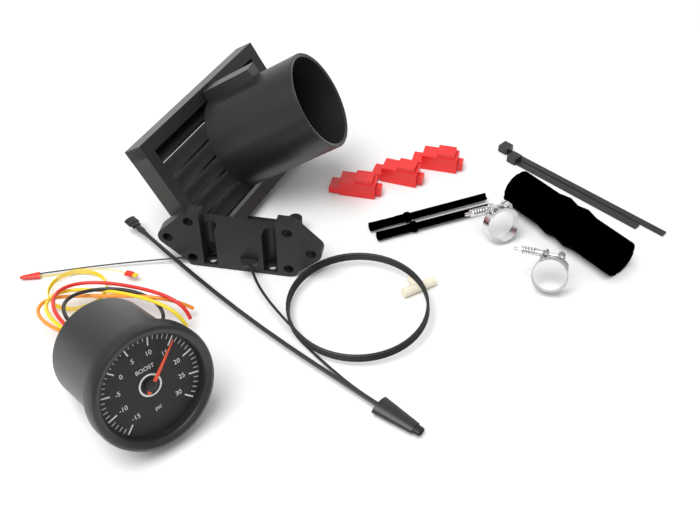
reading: 15 psi
